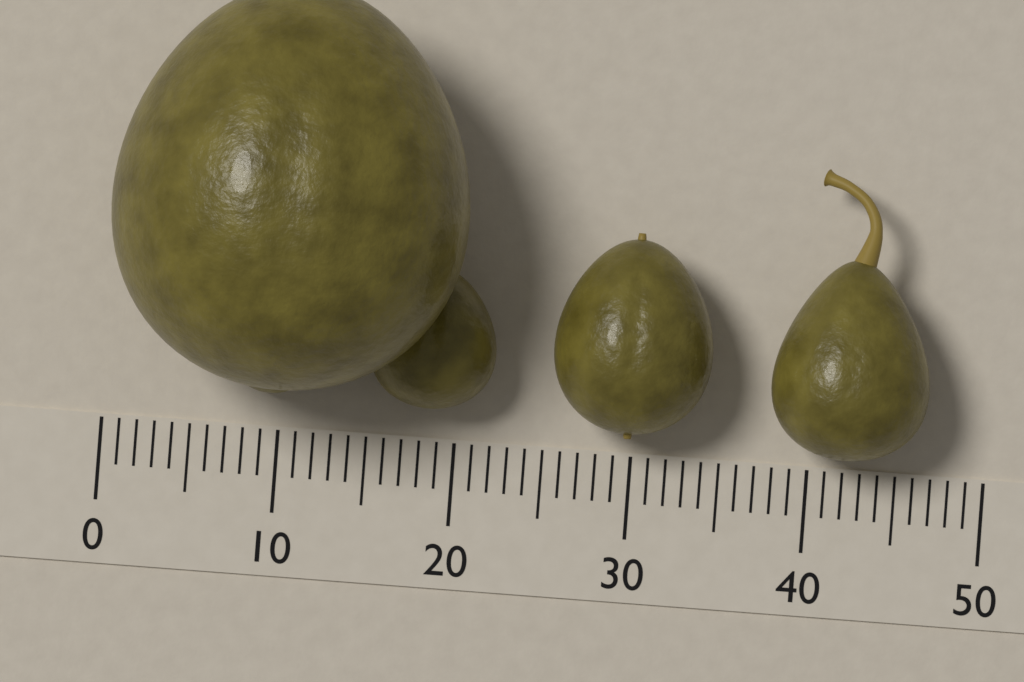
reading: 20 (no unit)
